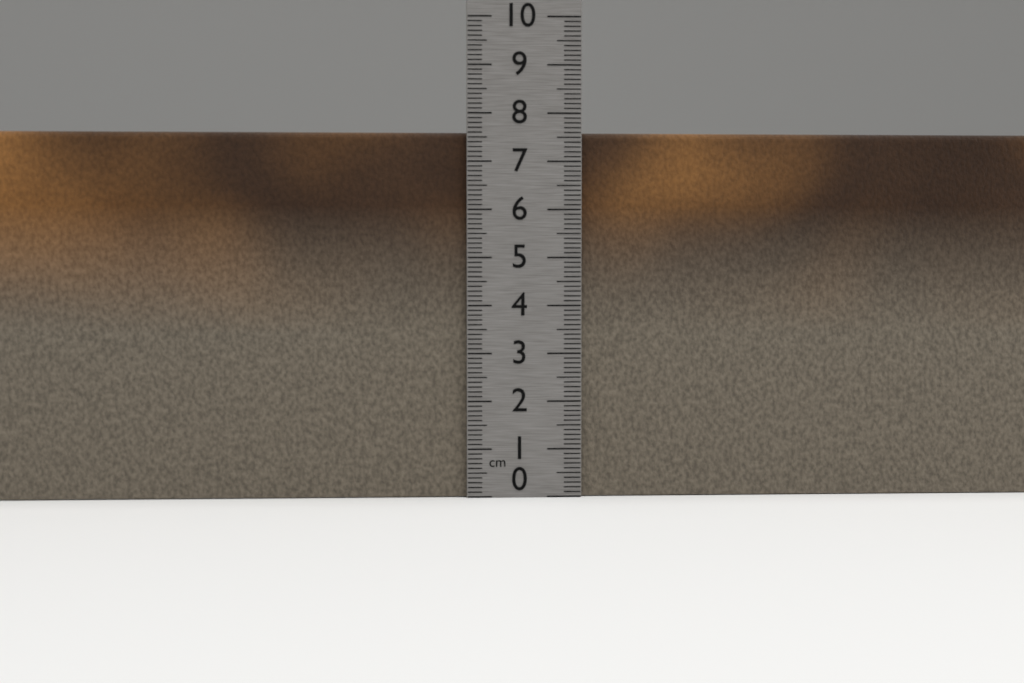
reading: 7.6 cm
